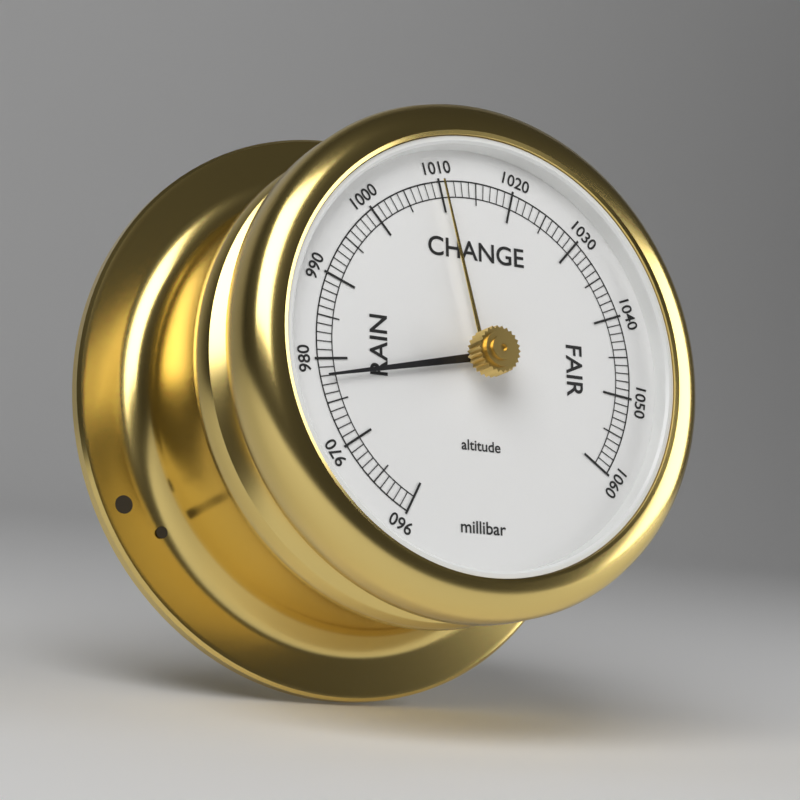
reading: 978 millibar
